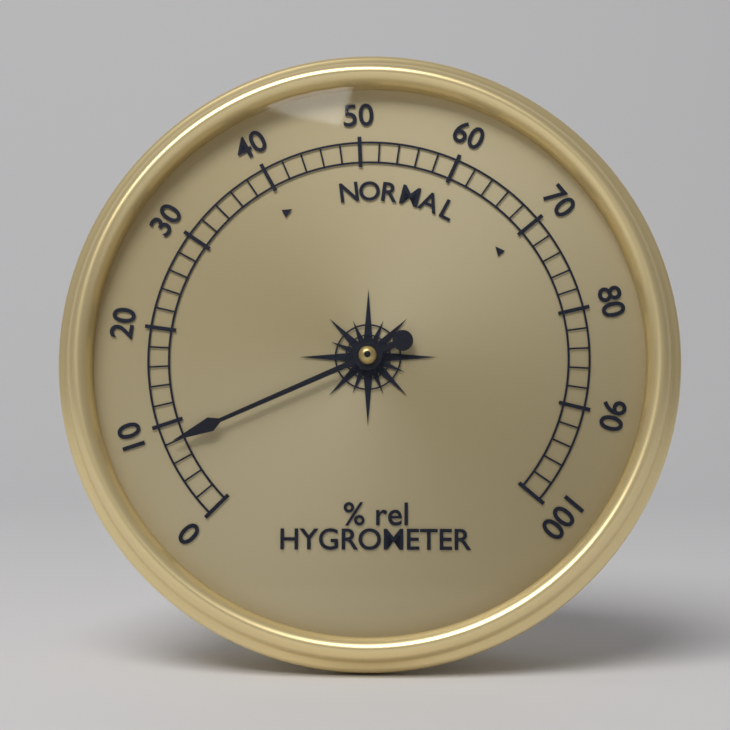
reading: 8 % rel
